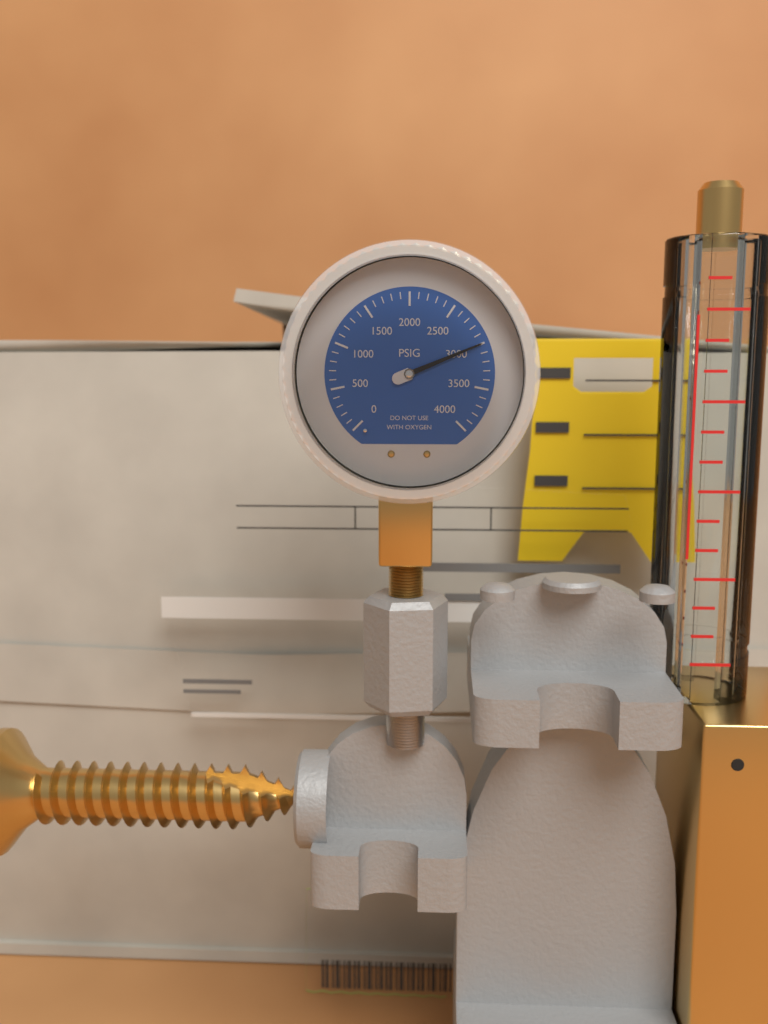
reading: 3000 psi
